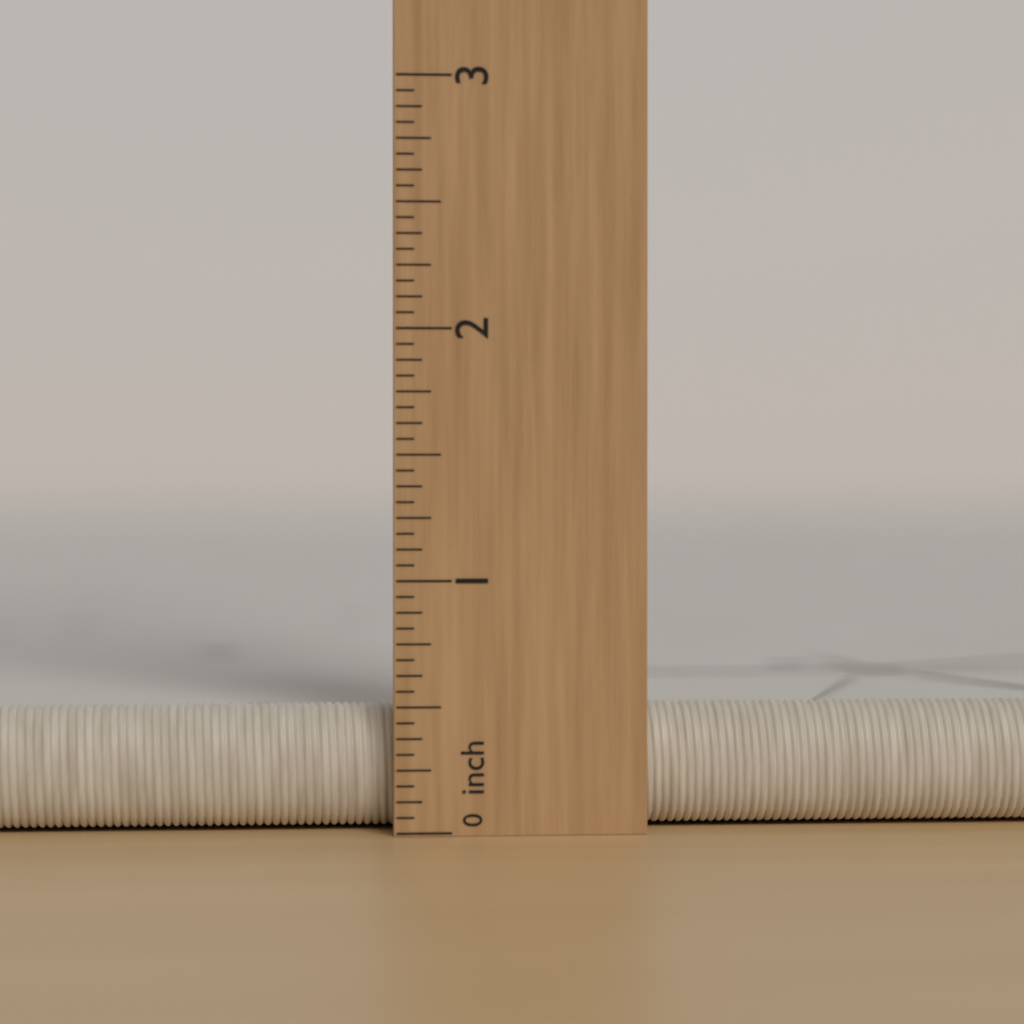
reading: 0.5000 inch
